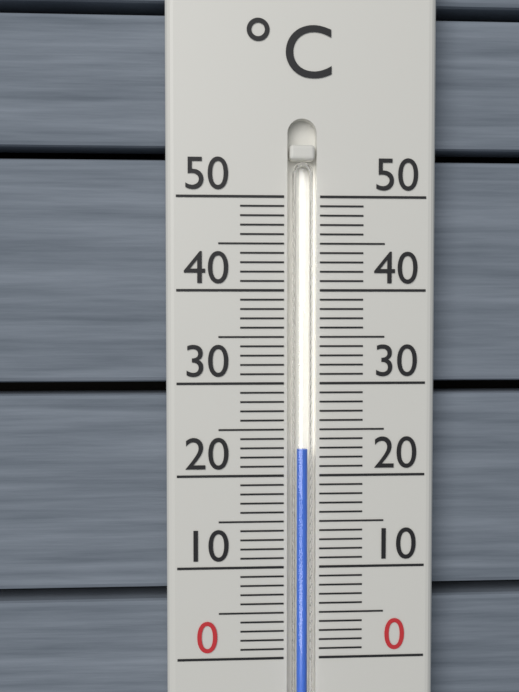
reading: 23 °C
